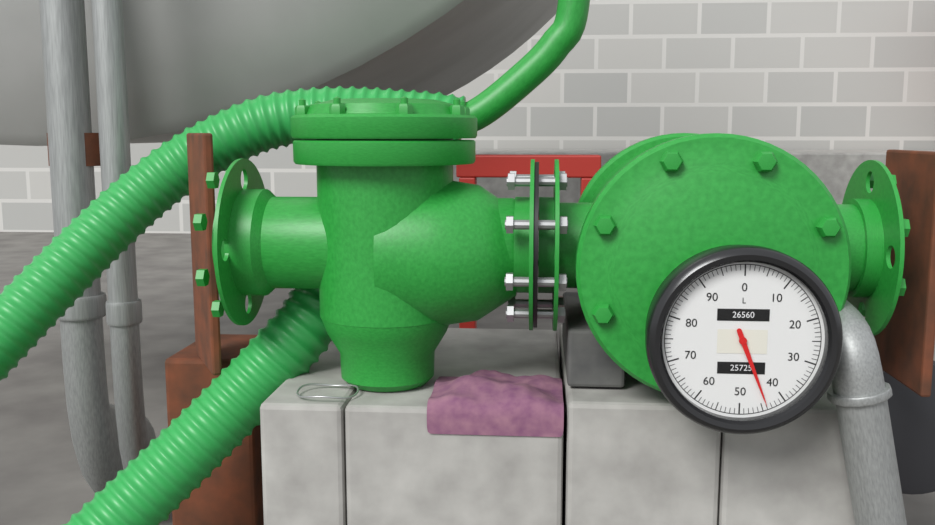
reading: 44 L
